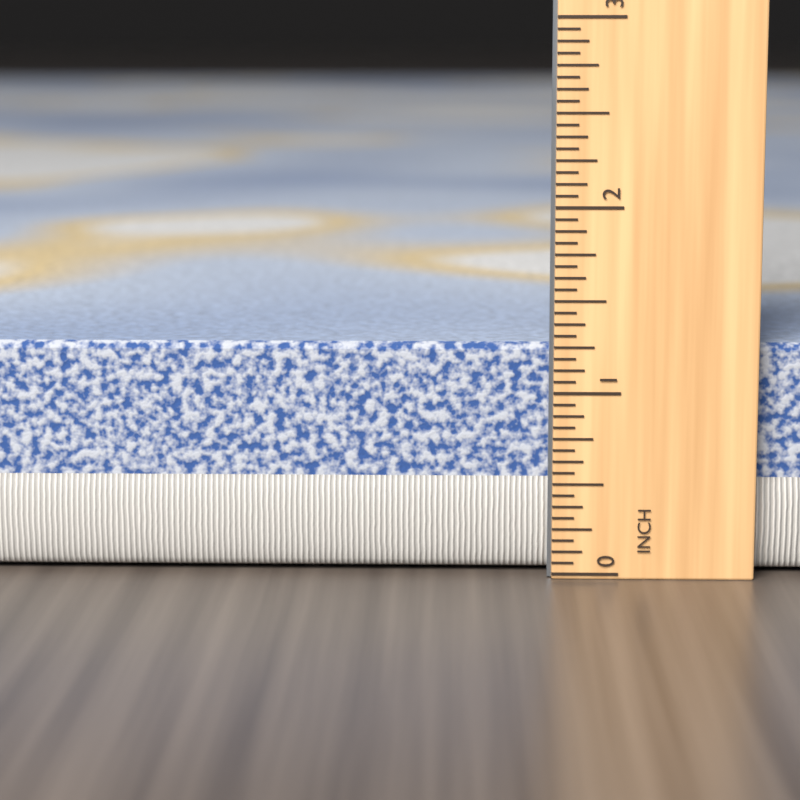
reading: 1.2500 in
